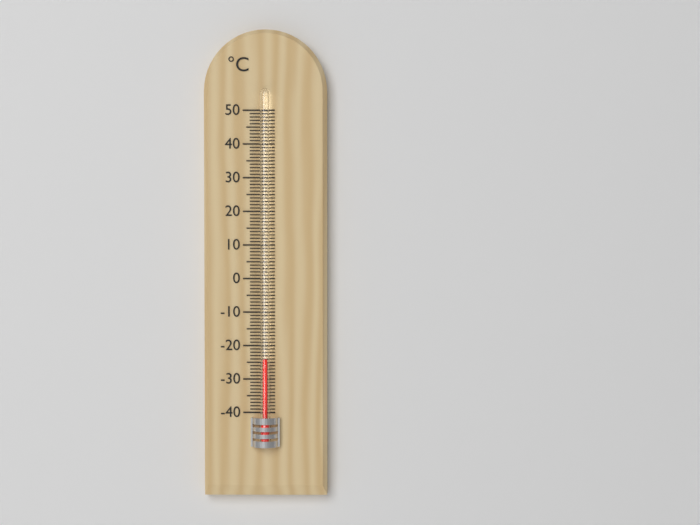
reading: -24 °C
